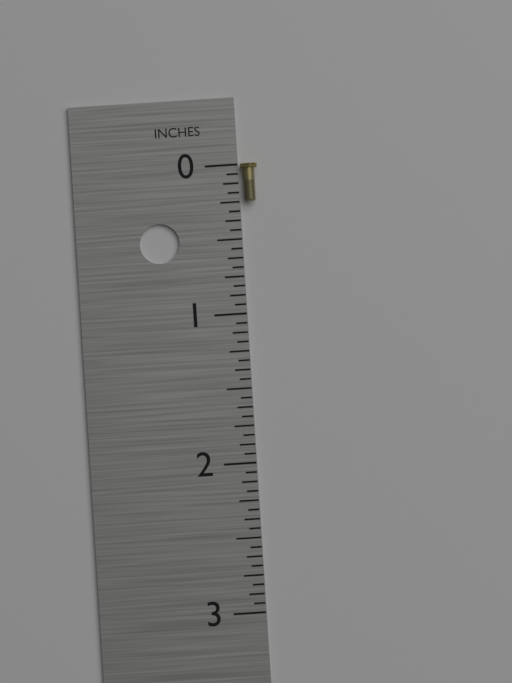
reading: 0.2500 in
